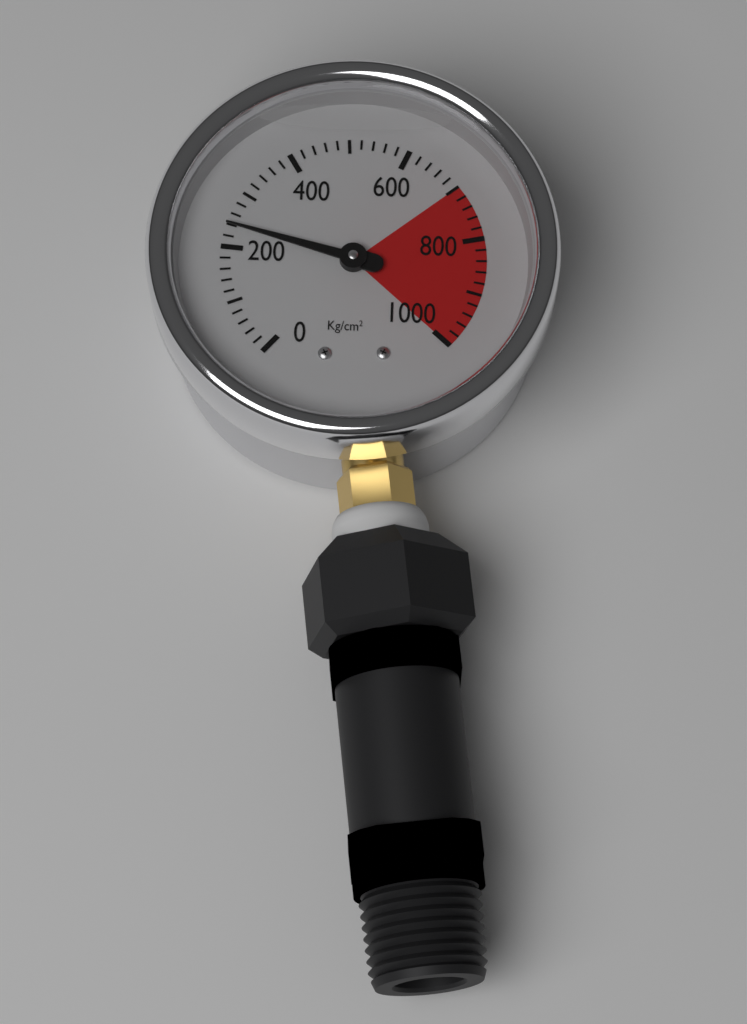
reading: 240 kg/cm²
